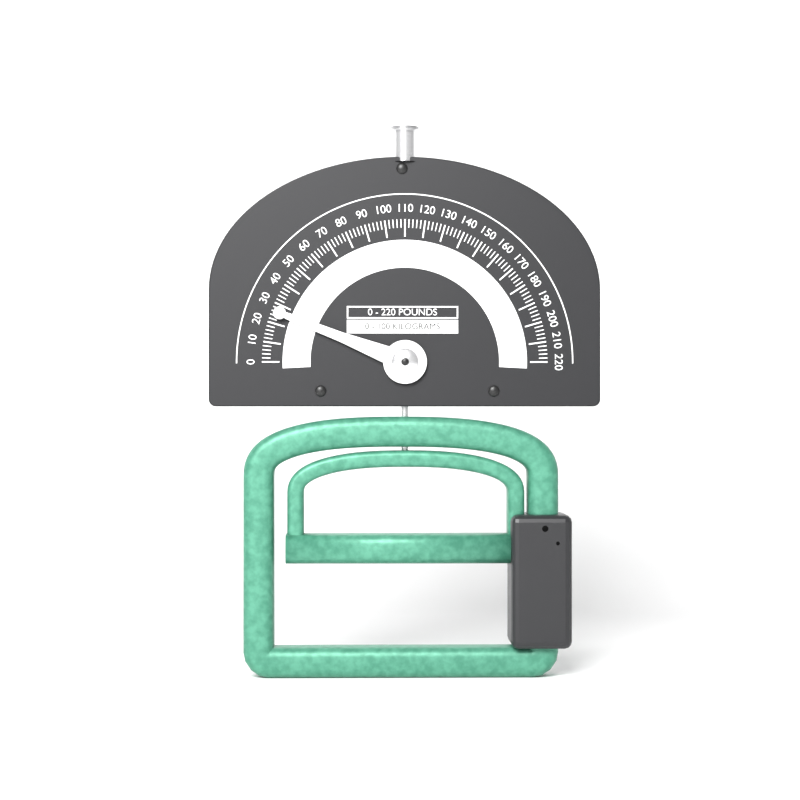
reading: 26 lb
